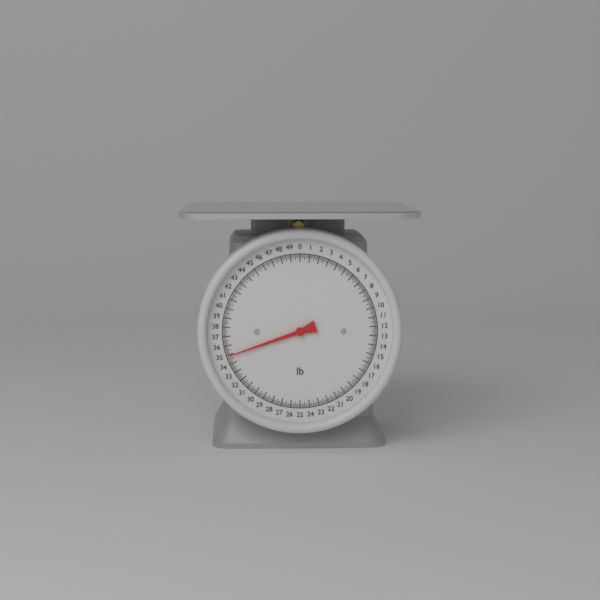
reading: 34.875 lb
